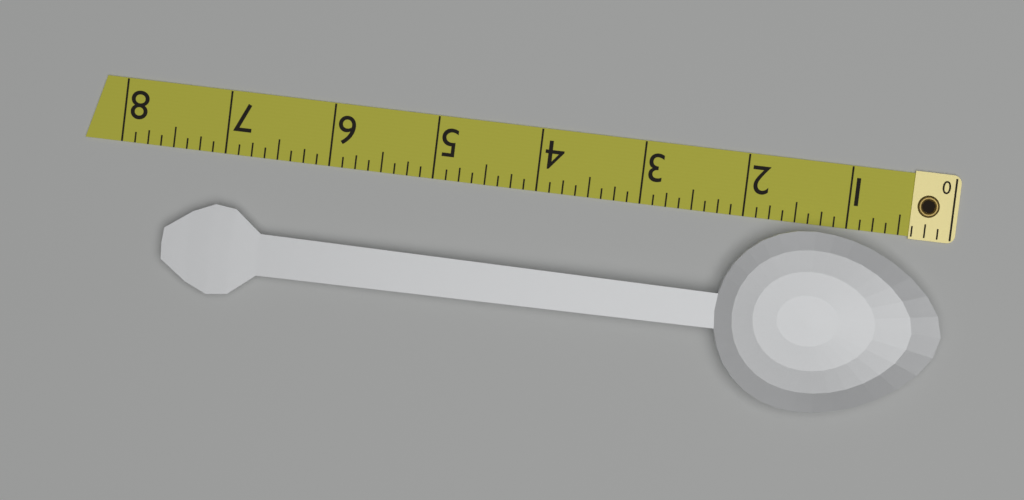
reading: 7.500 (no unit)
